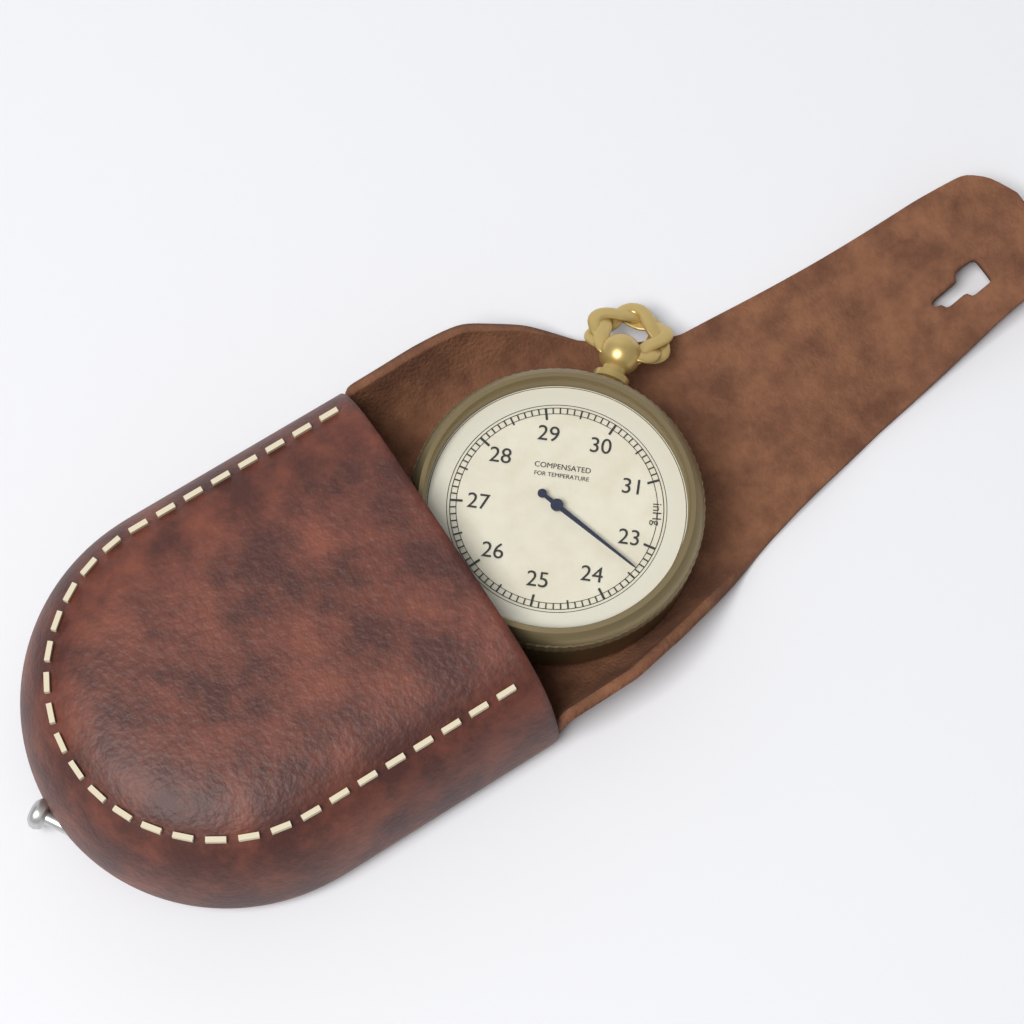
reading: 23.4 inHg
